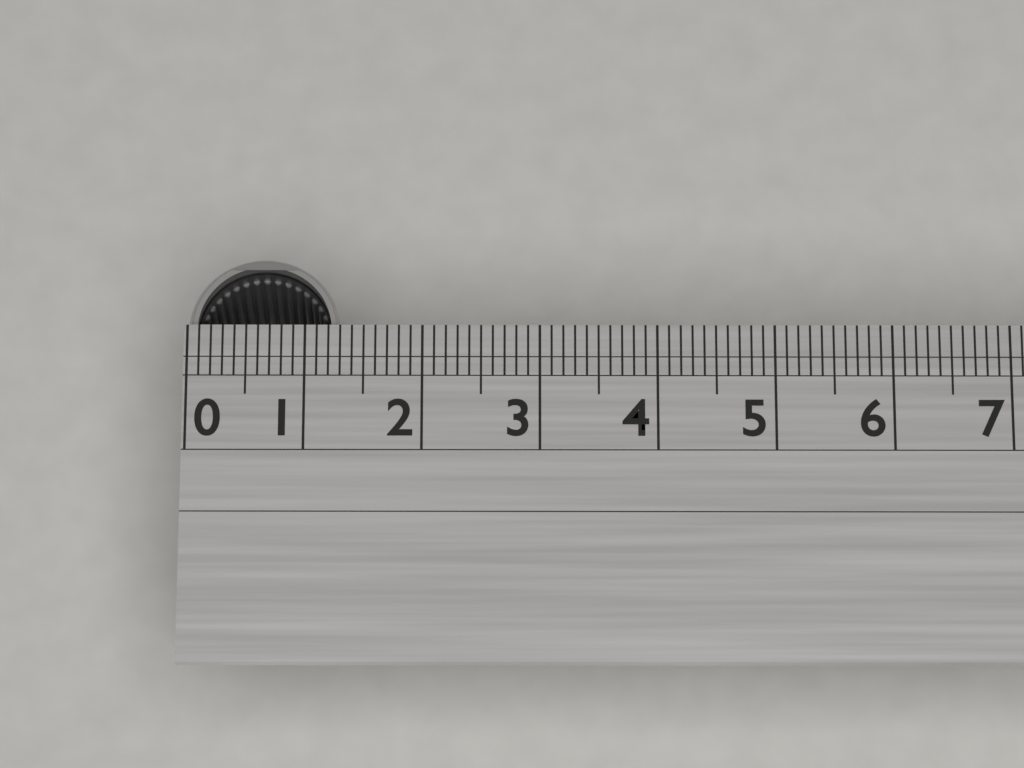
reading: 1.3 (no unit)
